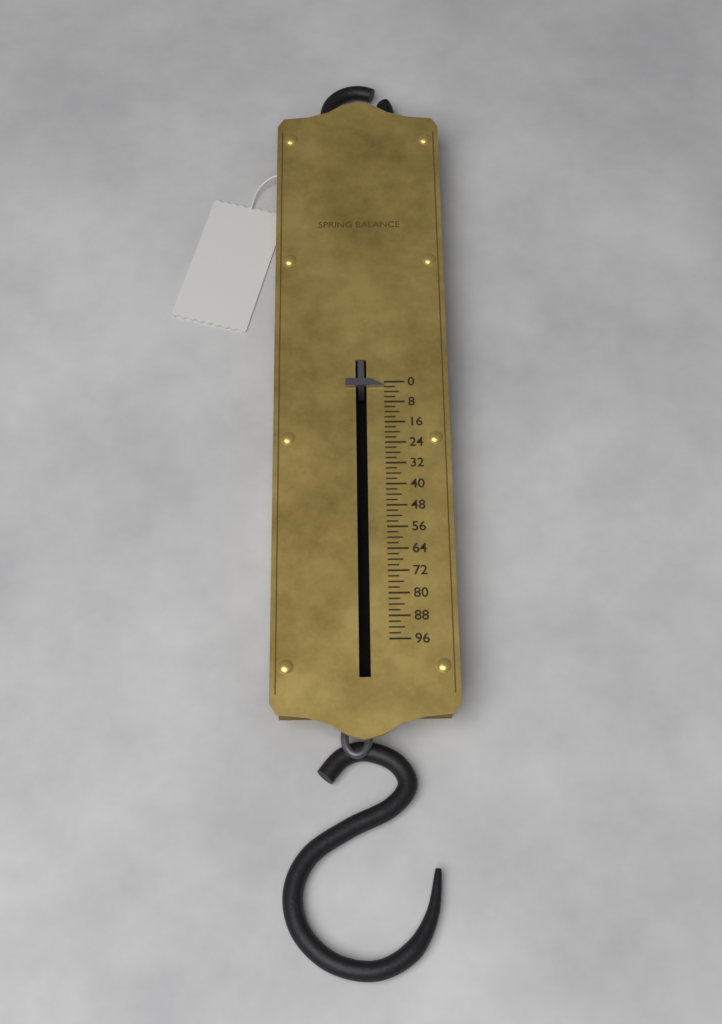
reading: 2 (no unit)
